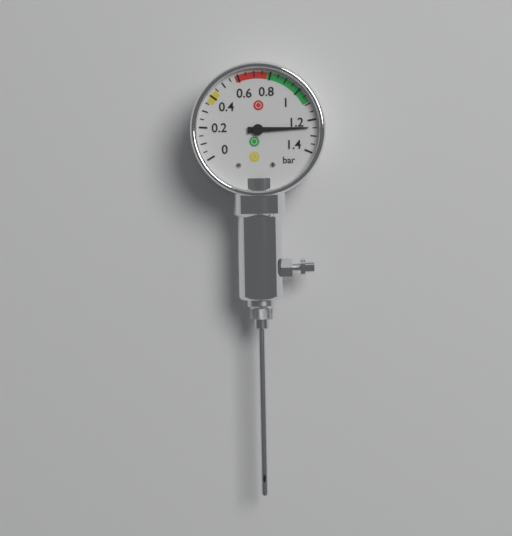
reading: 1.25 bar
